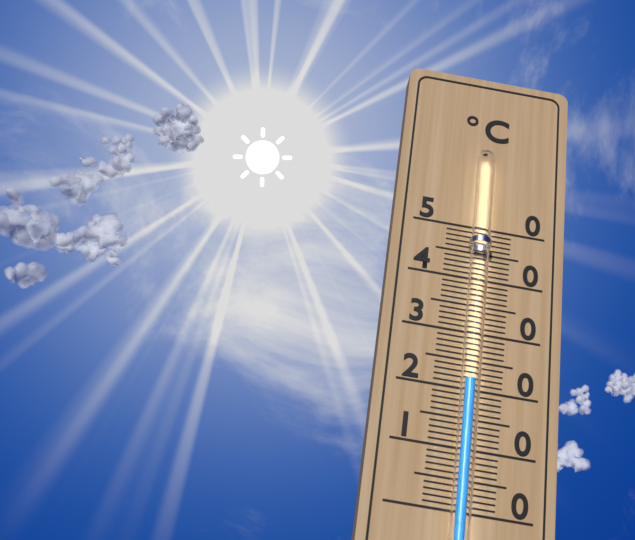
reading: 21 °C
